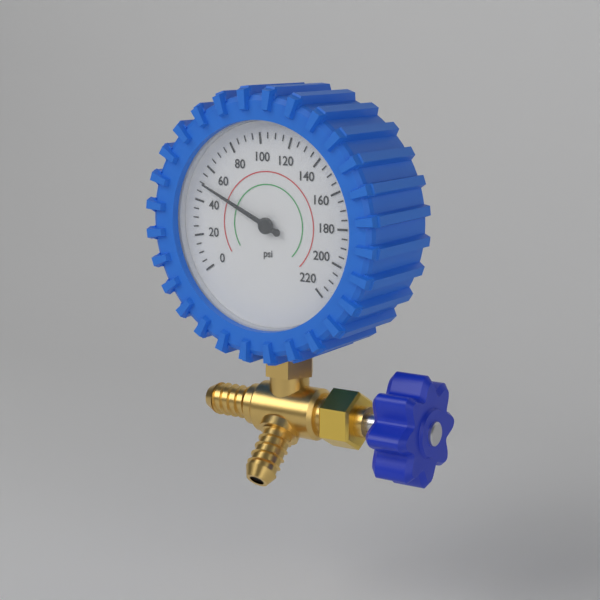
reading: 50 psi
